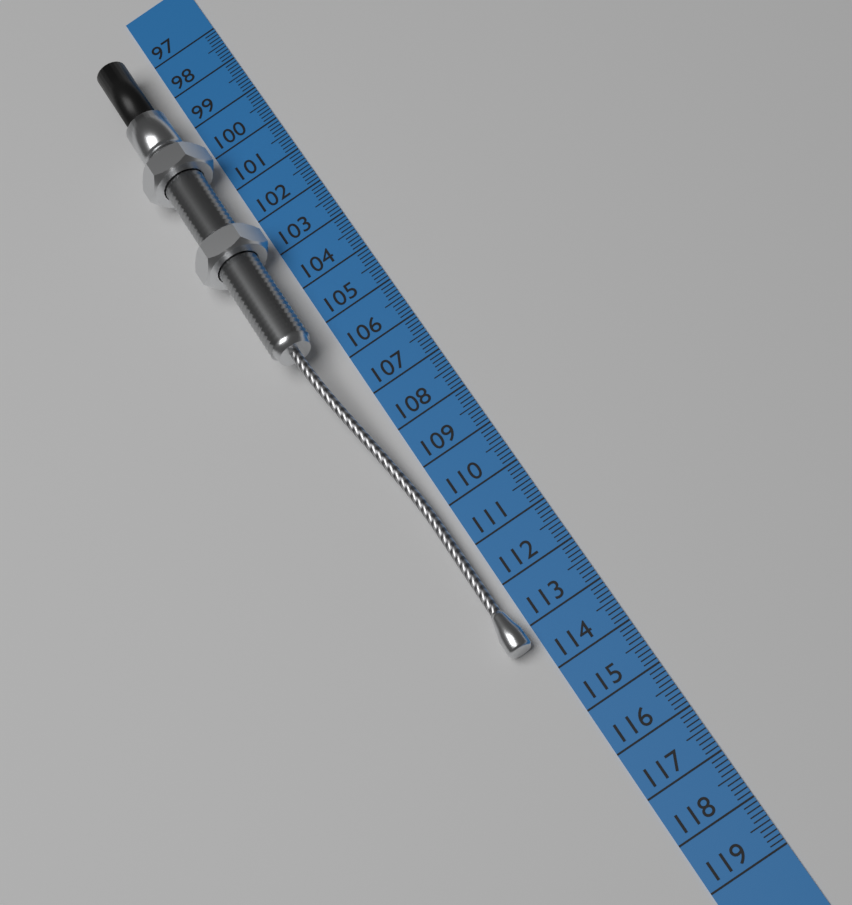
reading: 113.4 cm
